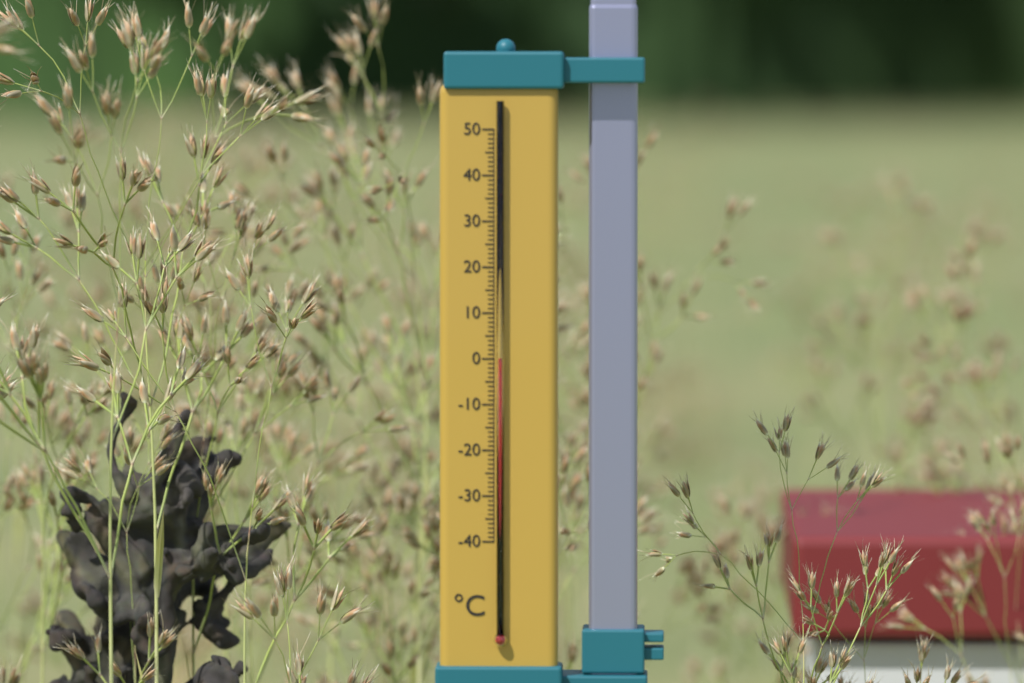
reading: 0 °C
